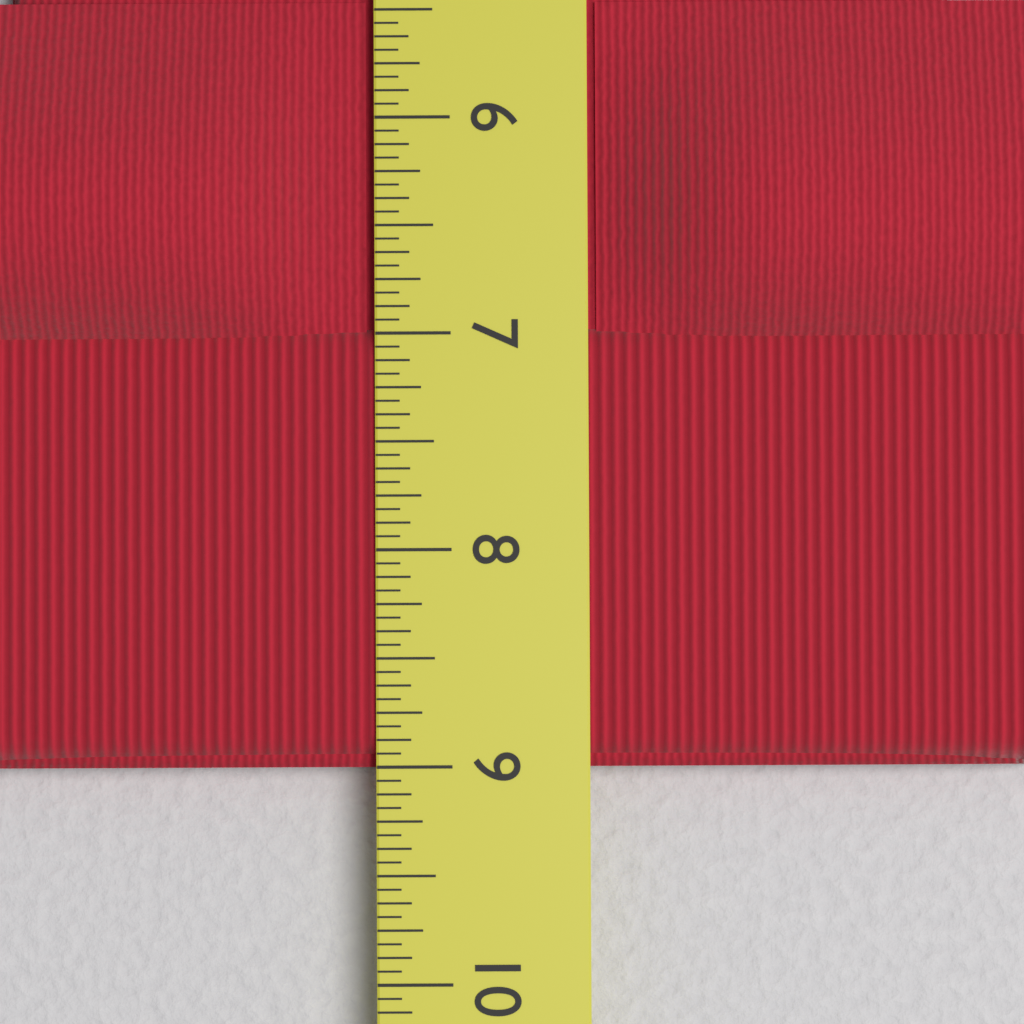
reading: 9.0000 in
